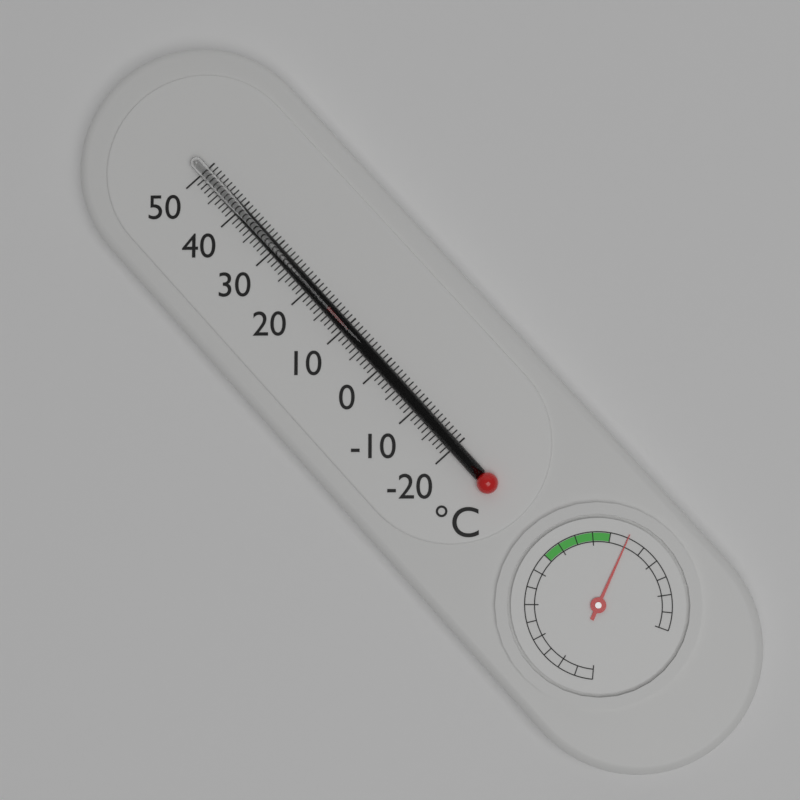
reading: 15 °C
